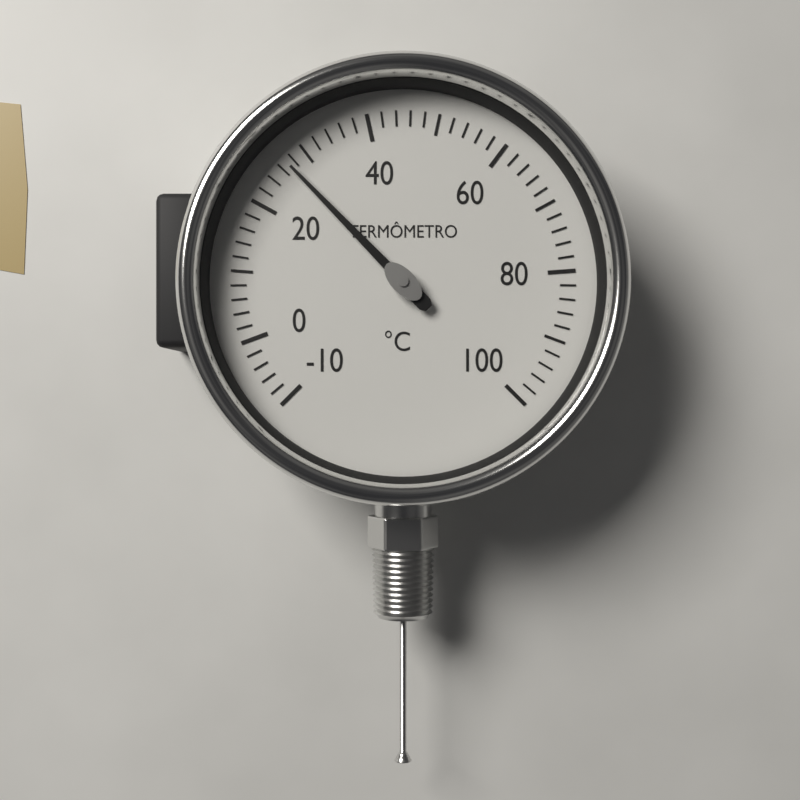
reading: 27 °C
